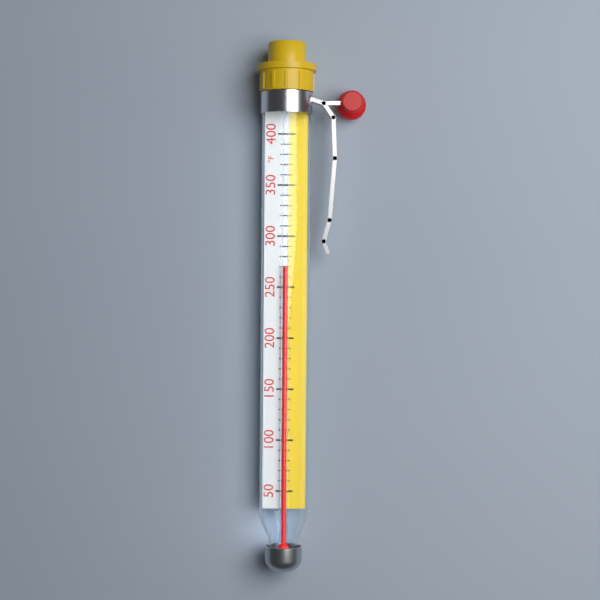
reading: 270 °F
